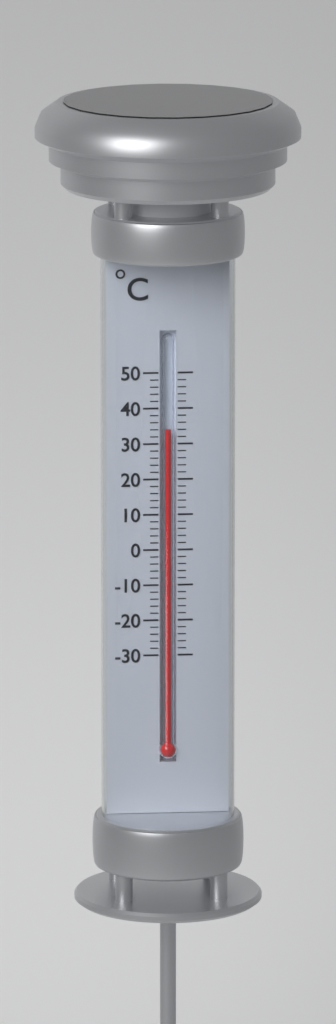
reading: 34 °C
